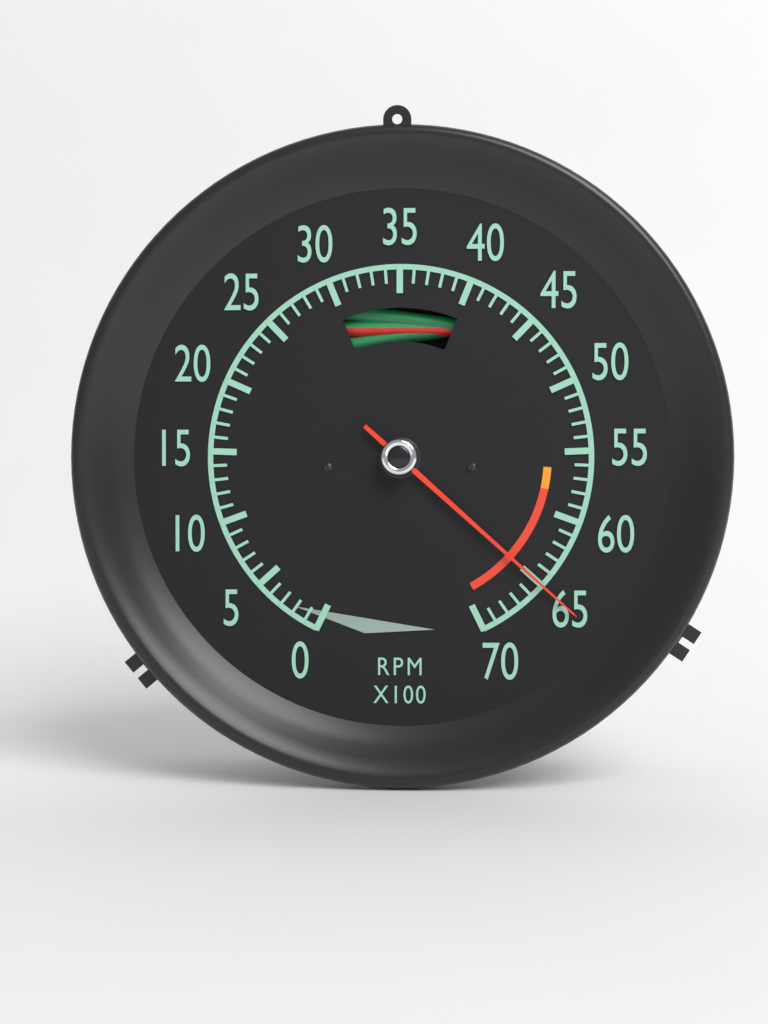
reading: 65 RPM x100
